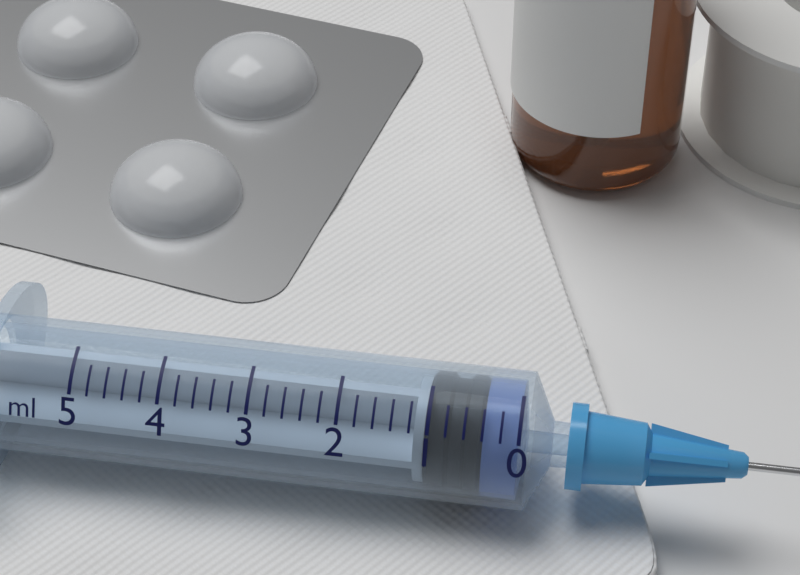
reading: 0.4 ml
